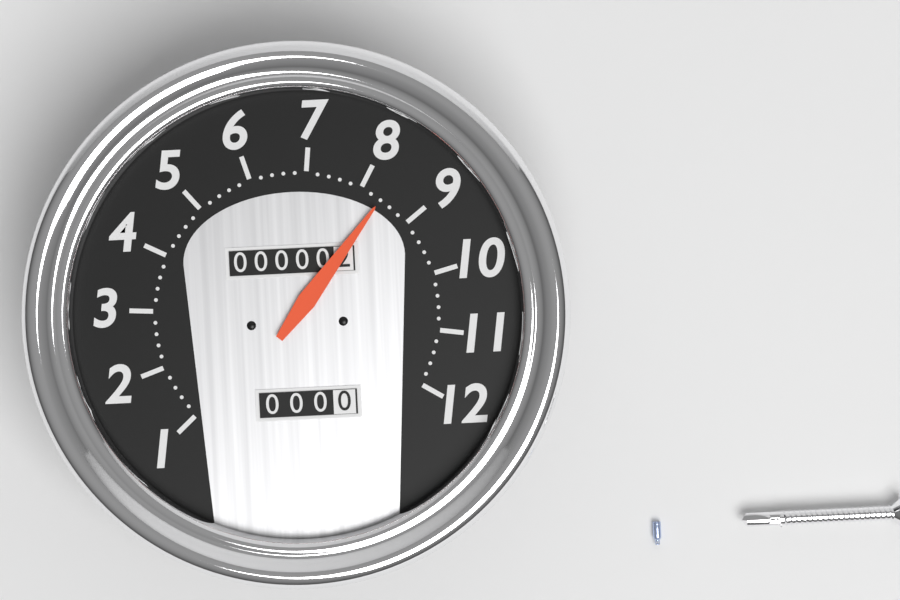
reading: 8.4 (no unit)
